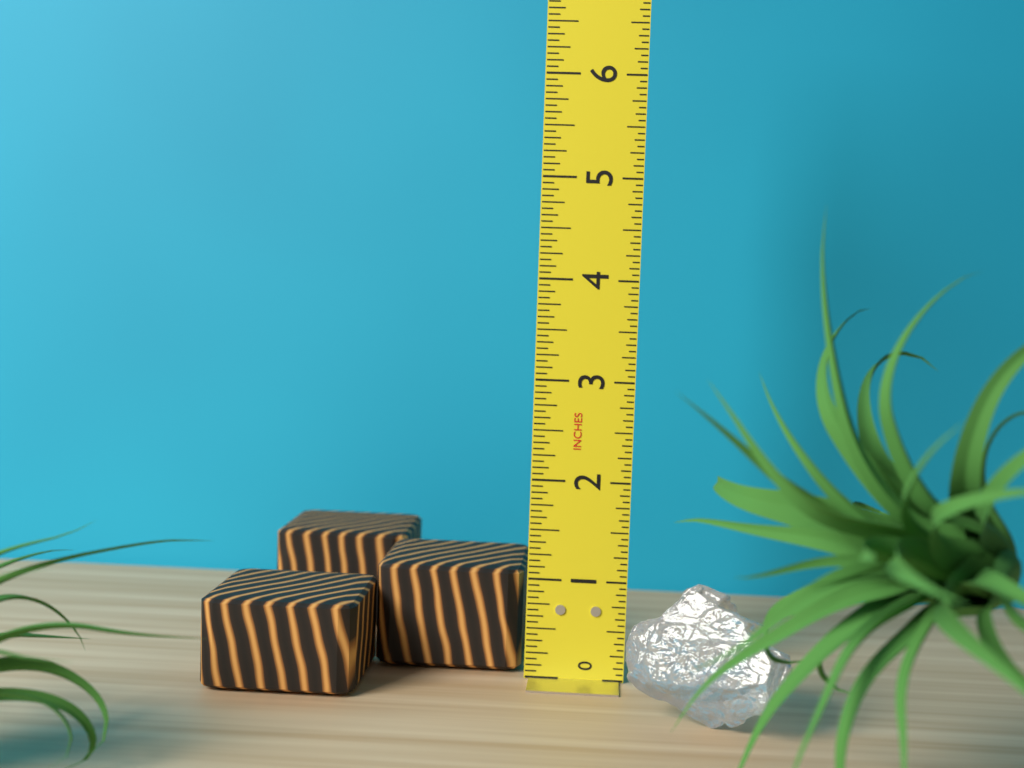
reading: 1.0625 in
